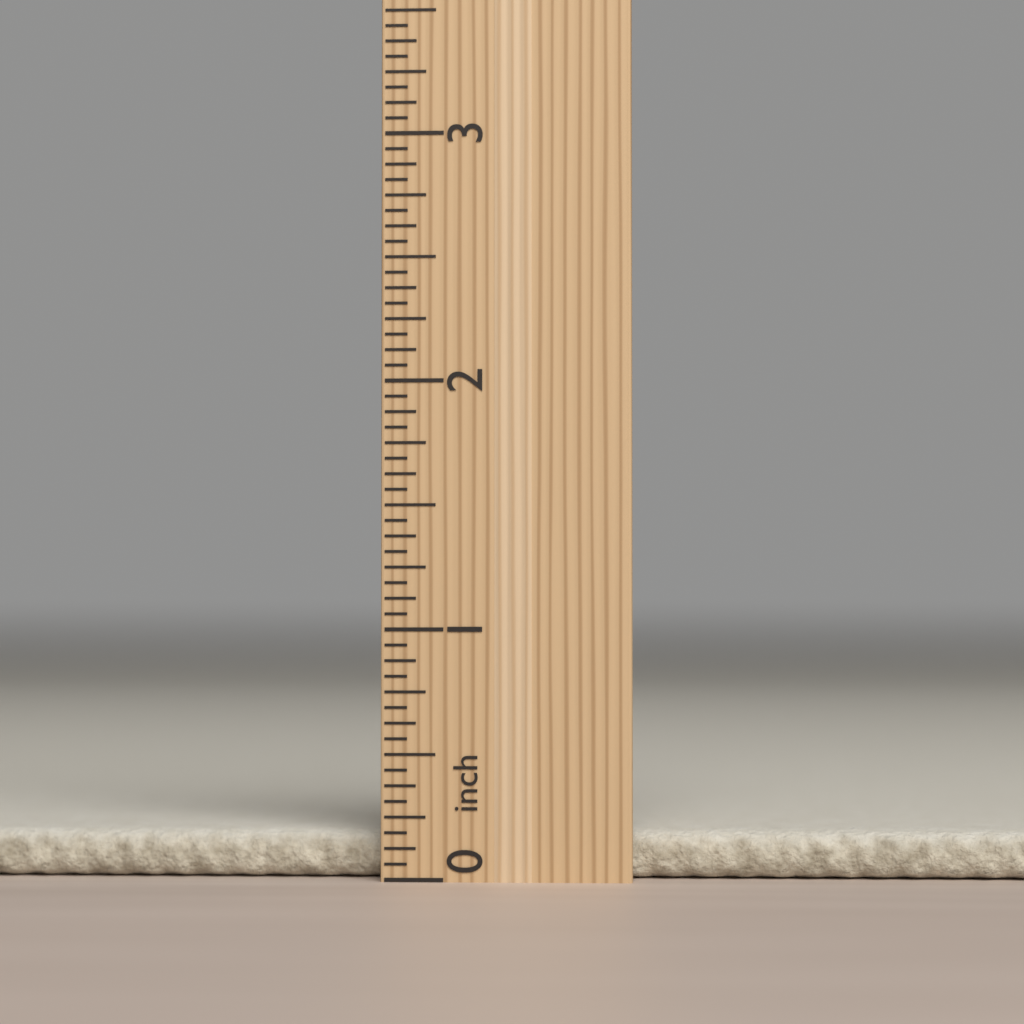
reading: 0.1875 inch
